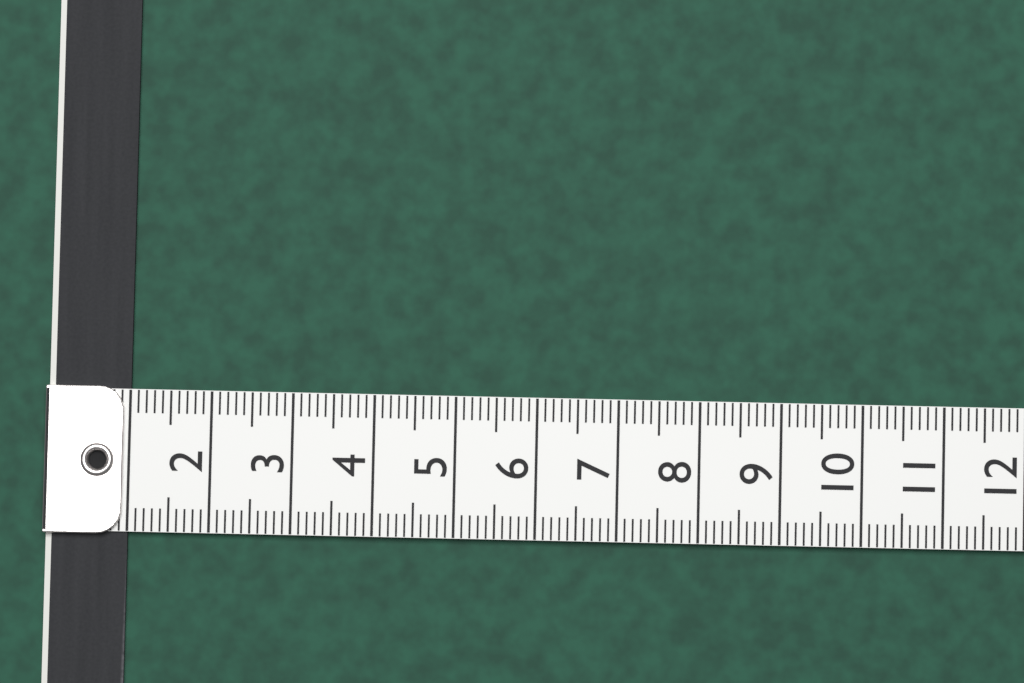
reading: 1.0 (no unit)
